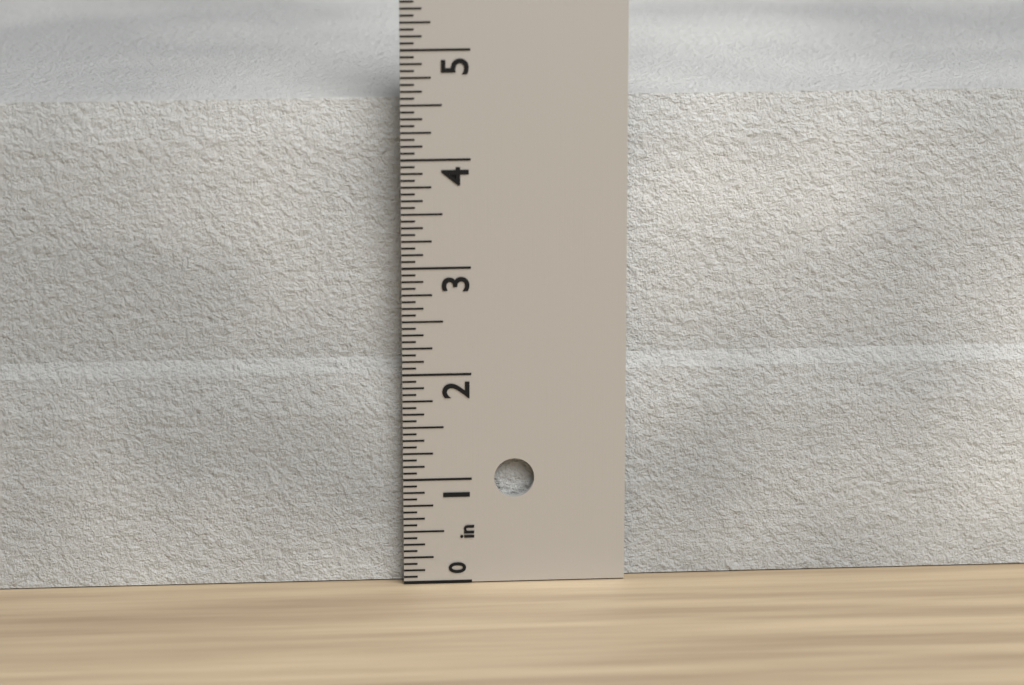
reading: 4.5000 in
